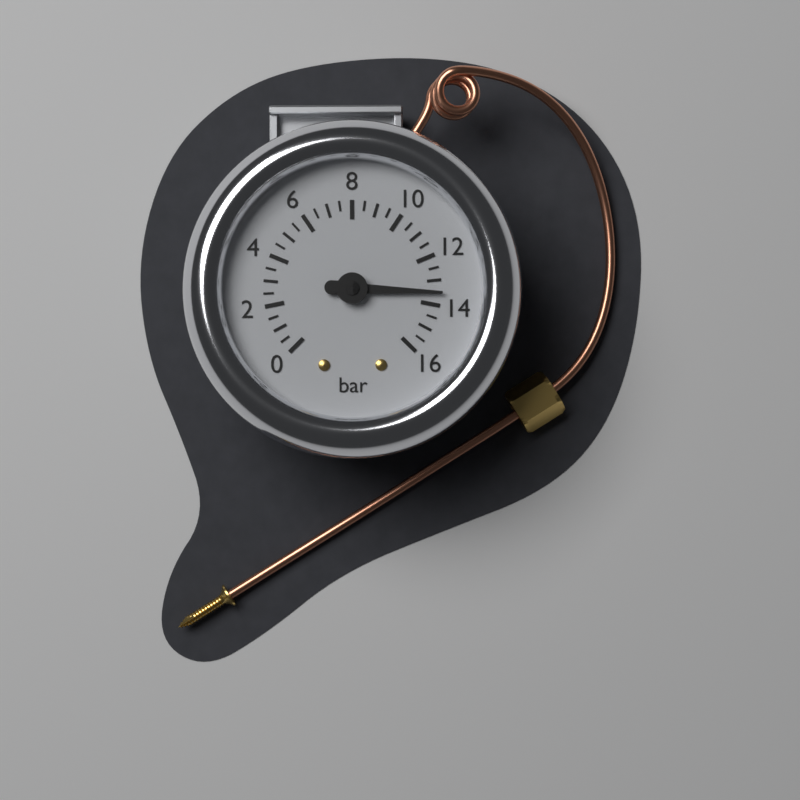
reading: 13.5 bar
